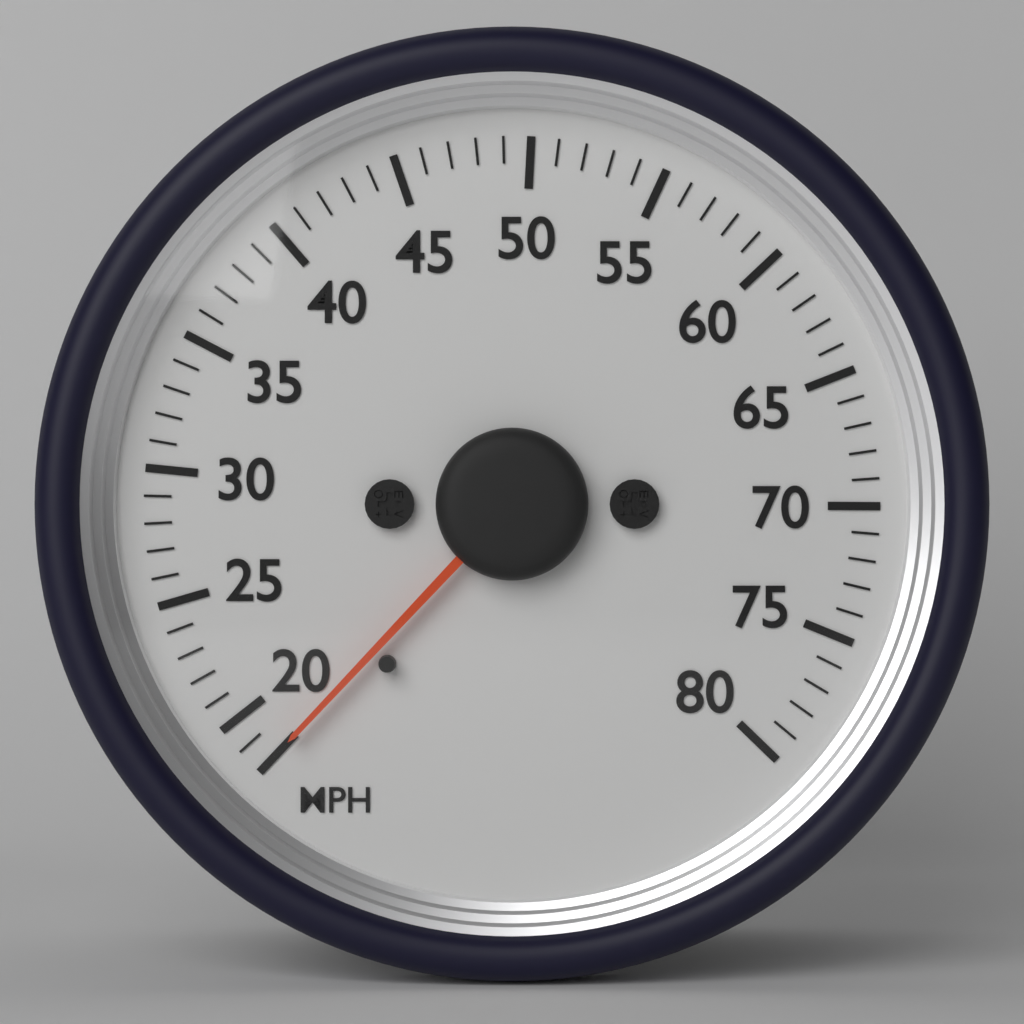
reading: 18 MPH
